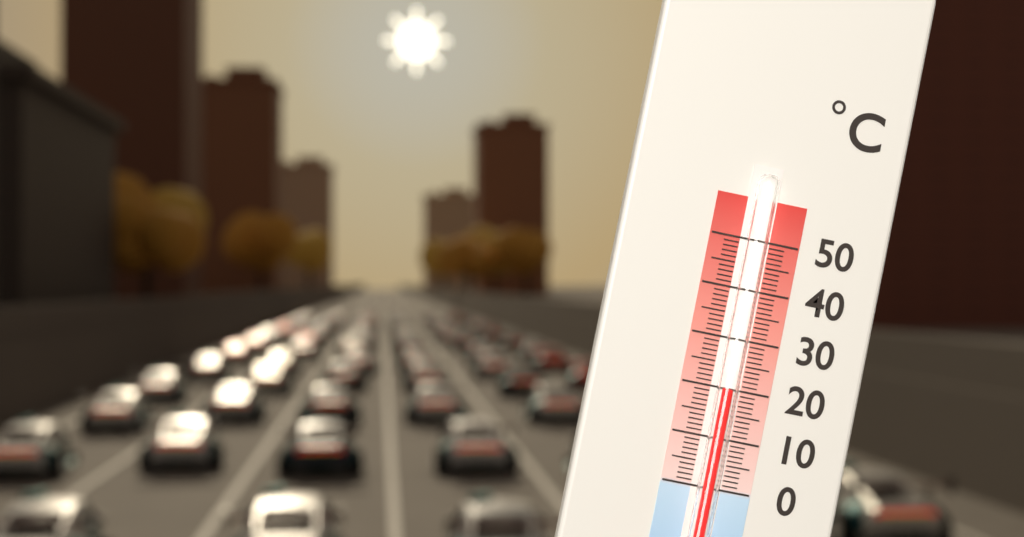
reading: 20 °C
